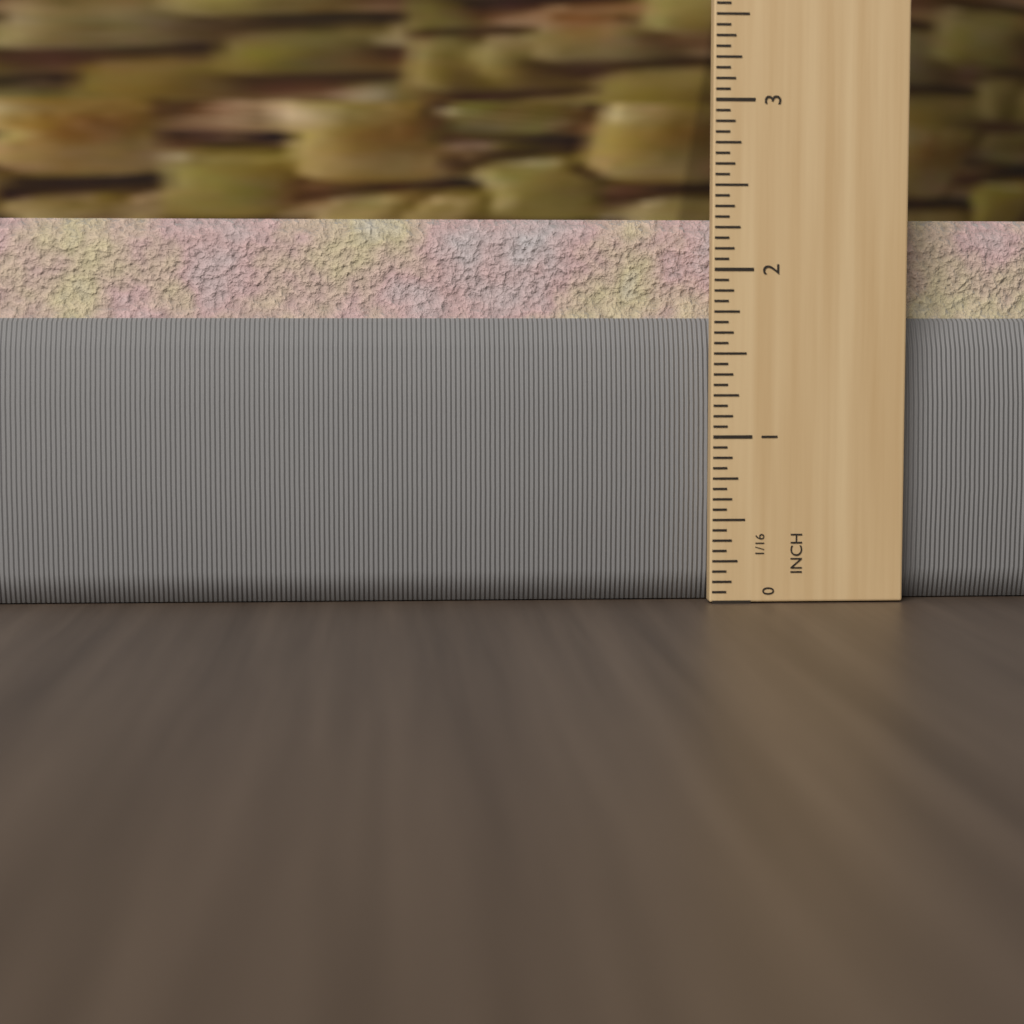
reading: 2.3125 in
